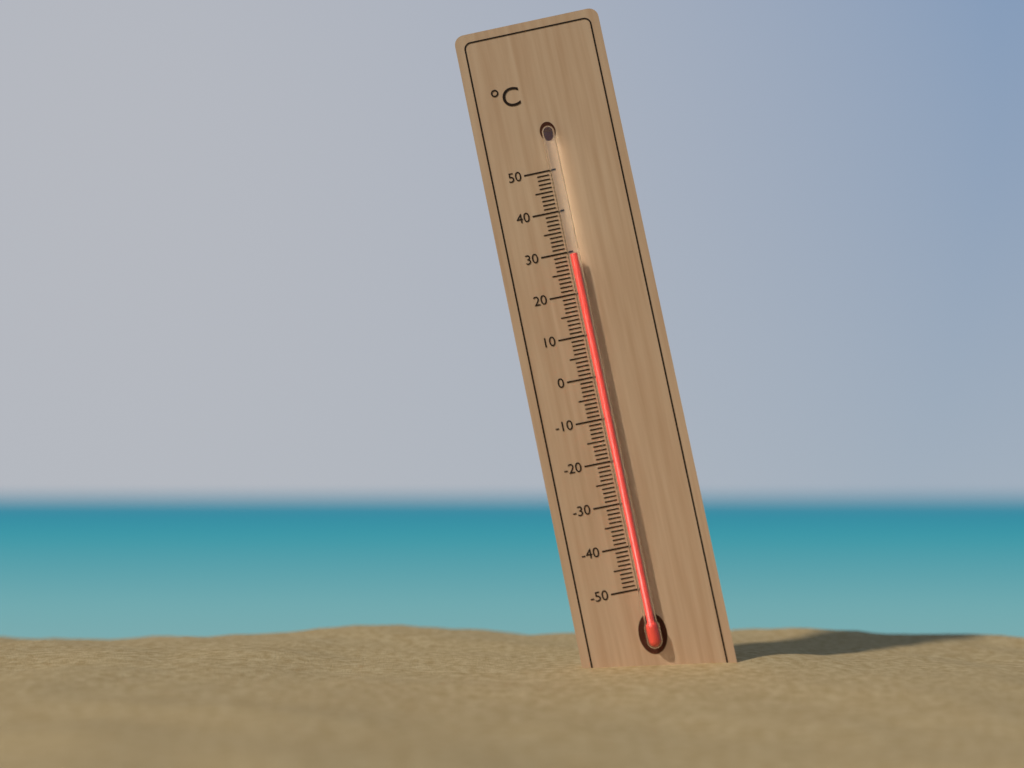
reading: 29 °C
